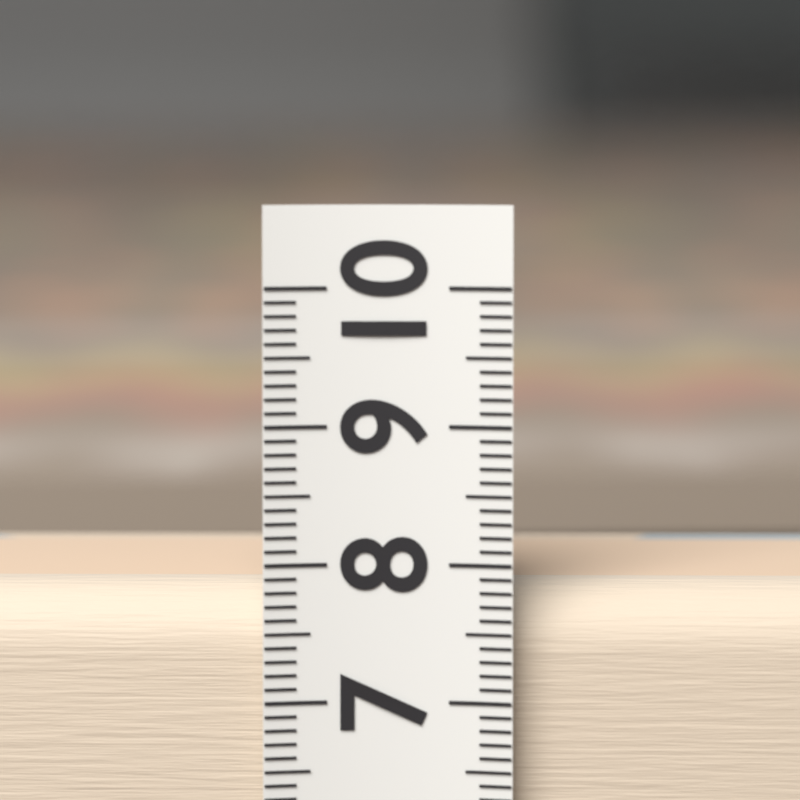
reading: 7.8 (no unit)
